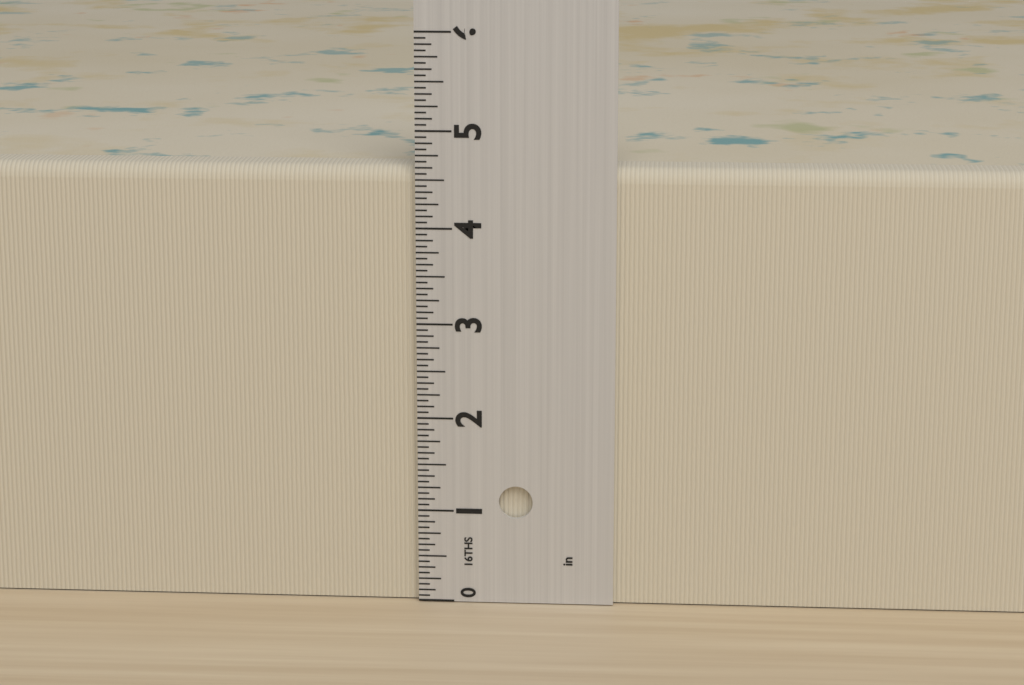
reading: 4.6250 in
